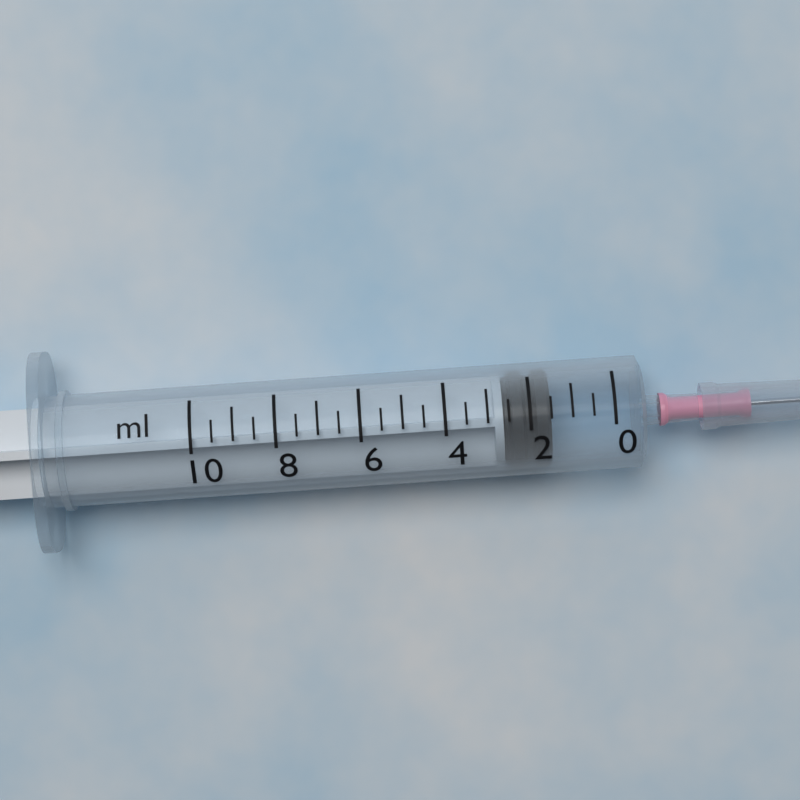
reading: 1.5 ml
